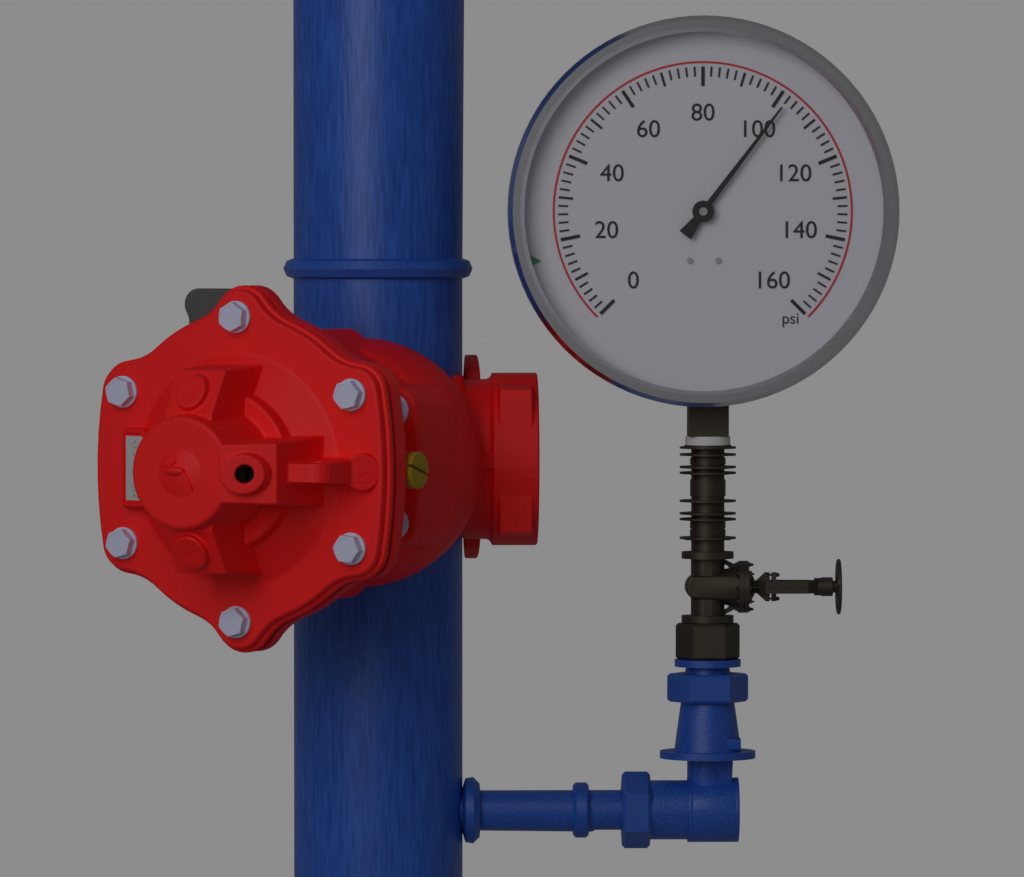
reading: 102 psi
